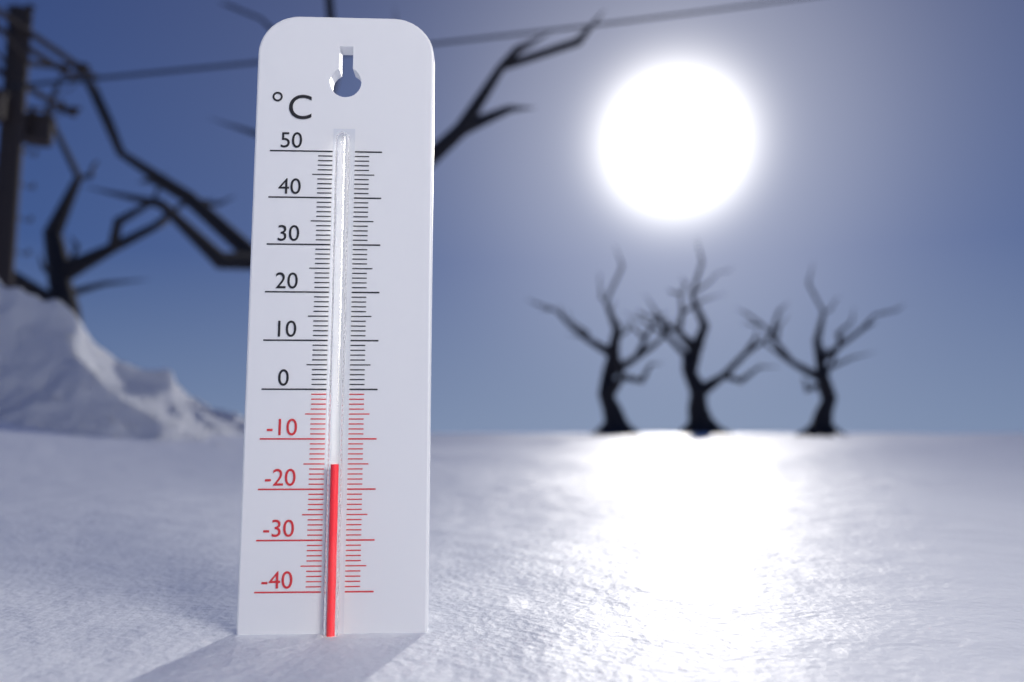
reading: -15 °C
